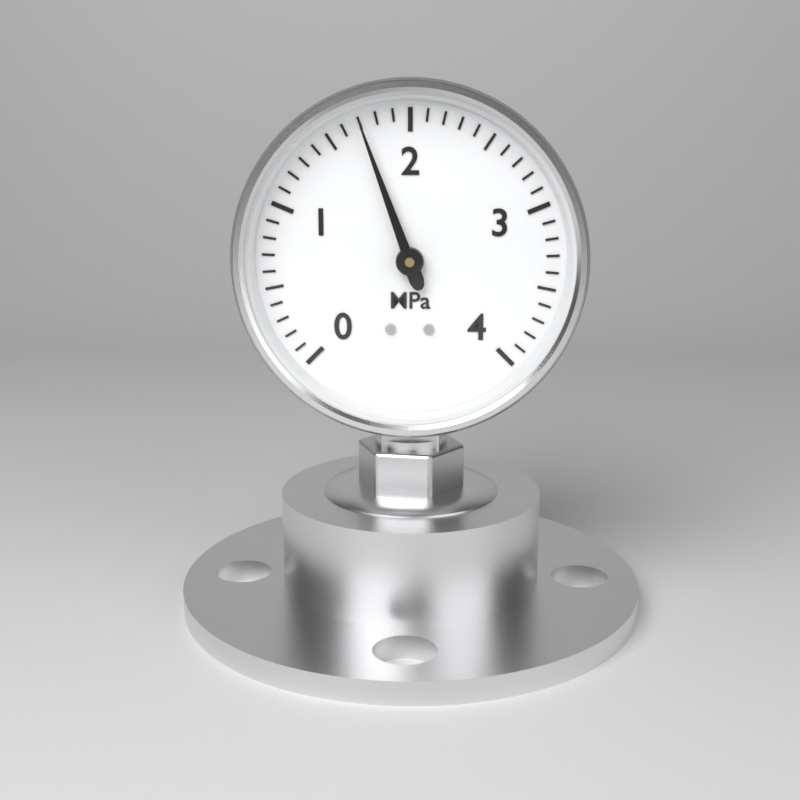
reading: 1.7 MPa
